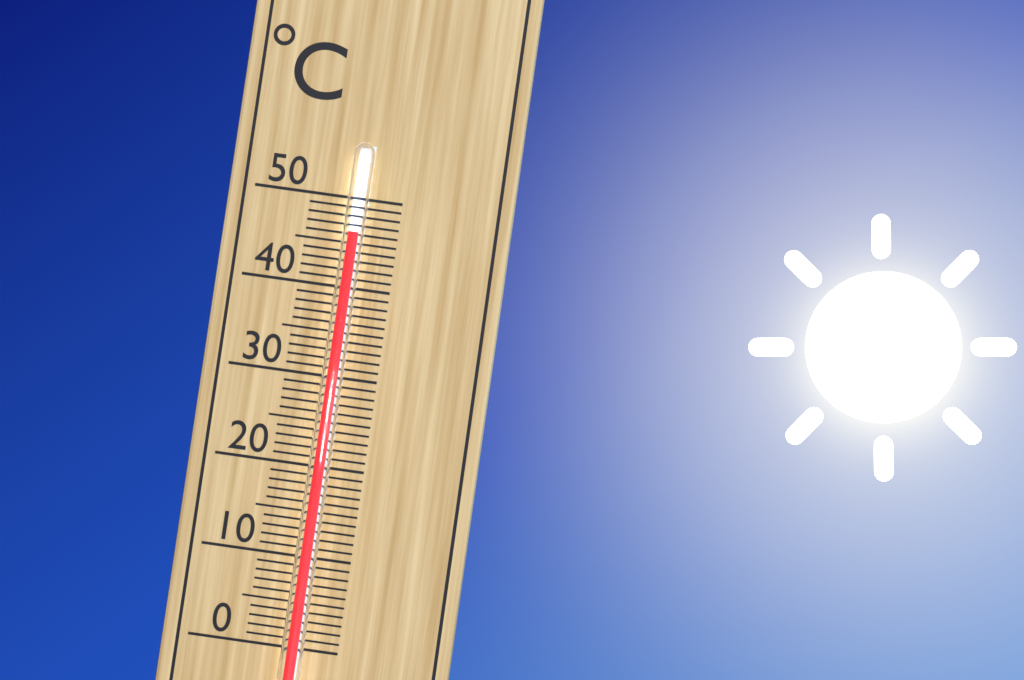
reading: 46 °C
